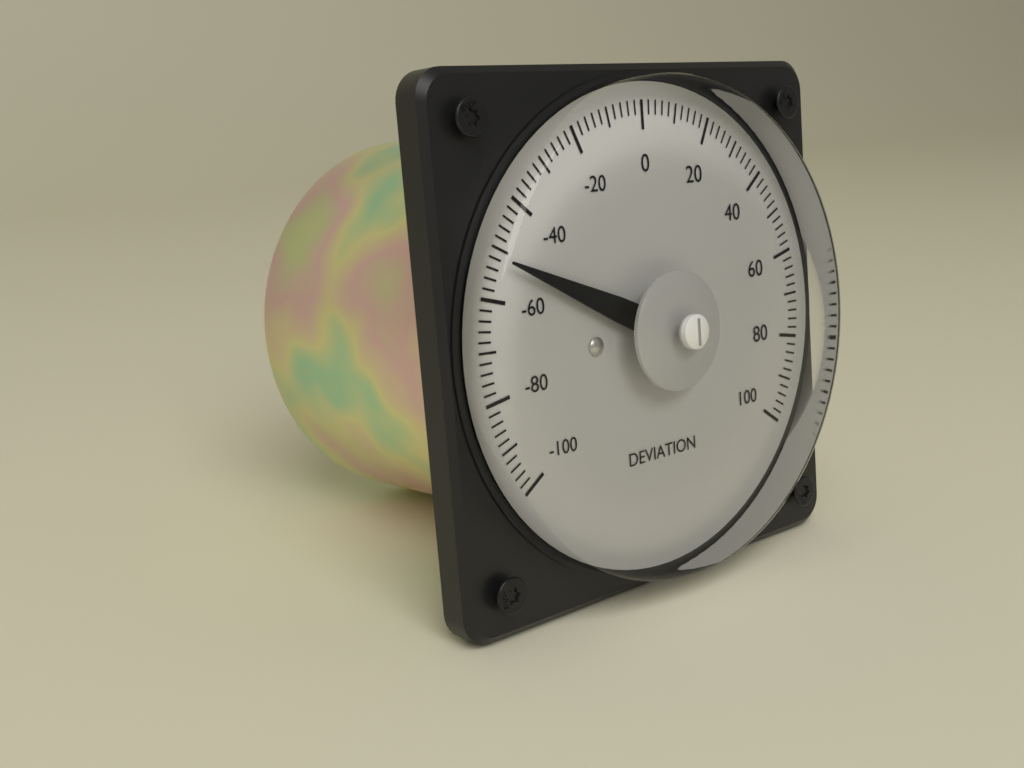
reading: -52 (no unit)
